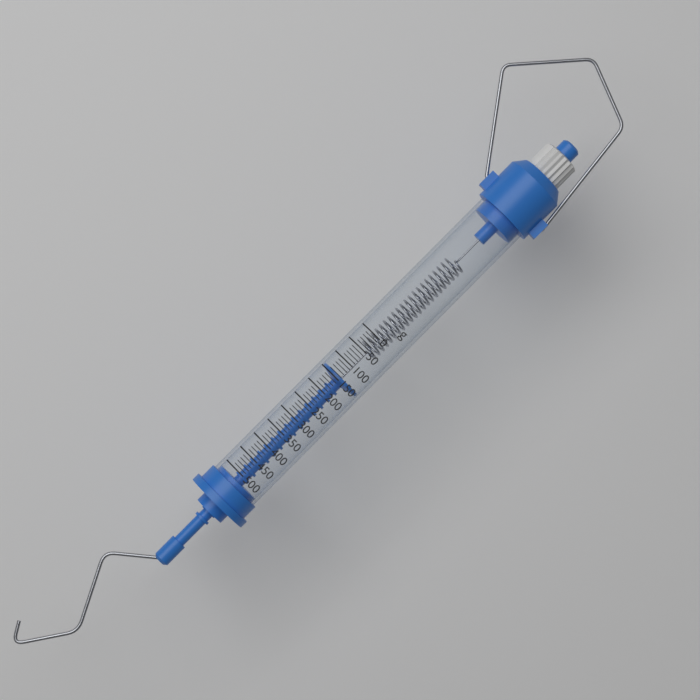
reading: 140 g
